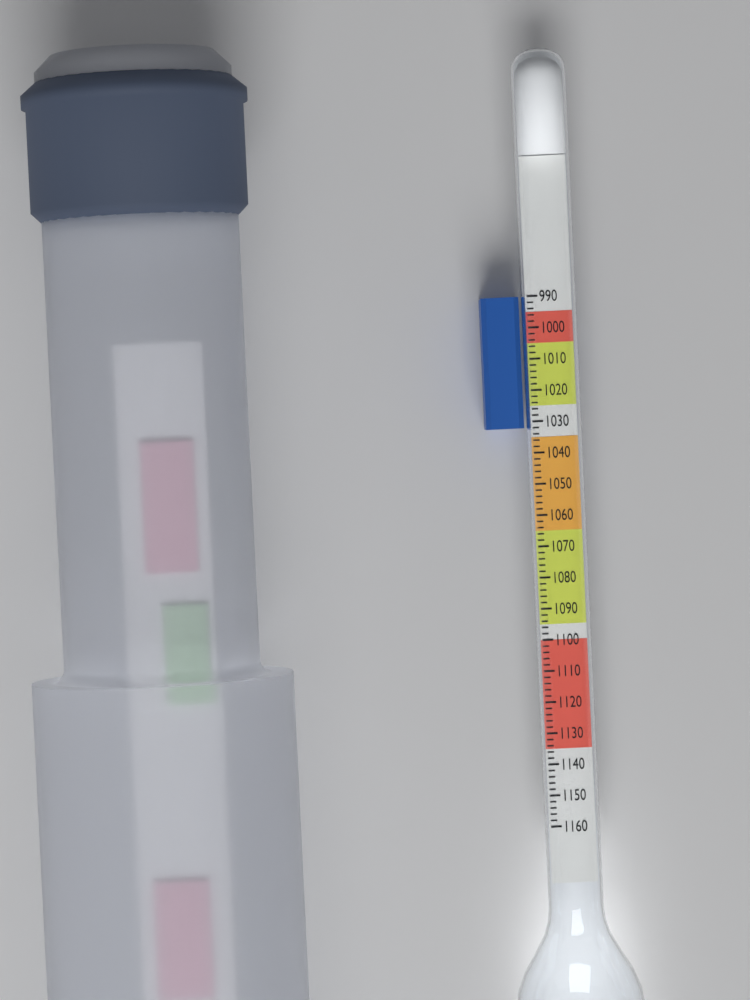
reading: 1032 (no unit)
